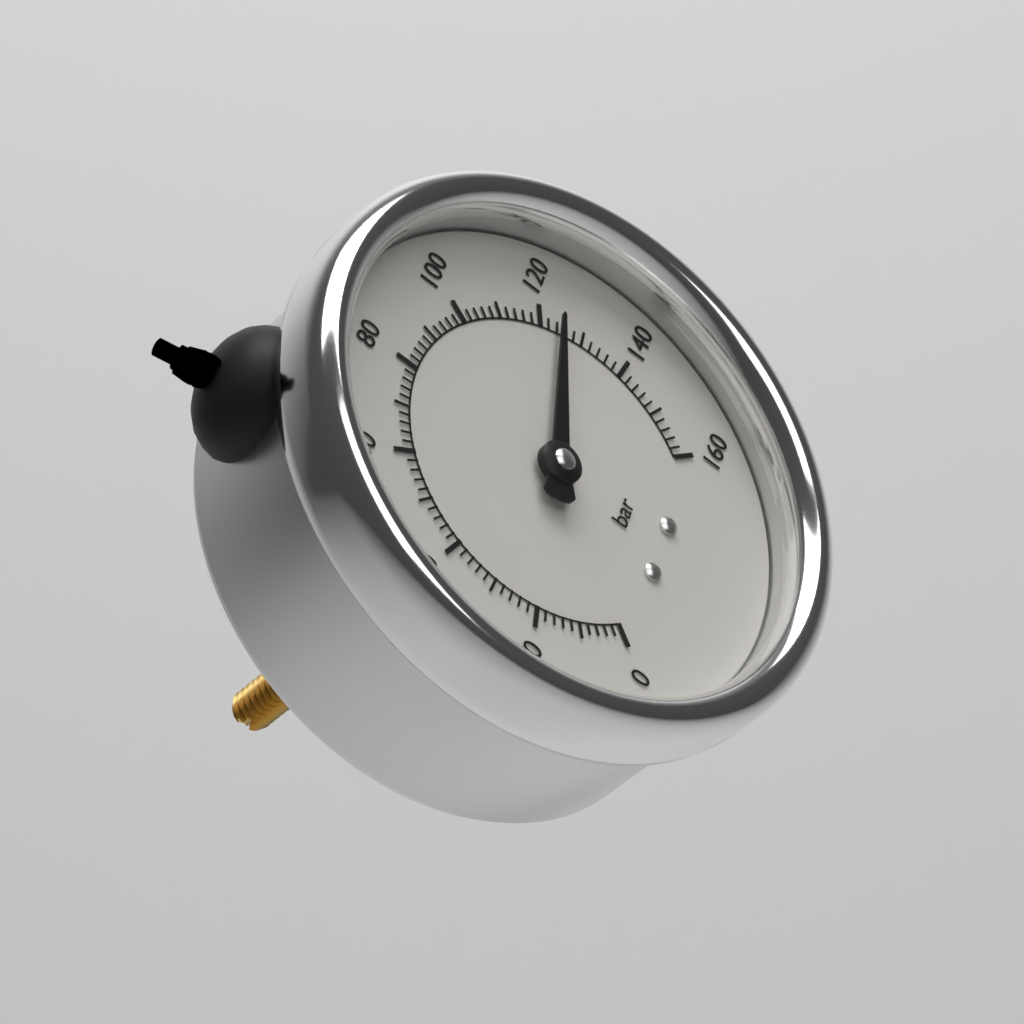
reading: 124 bar
